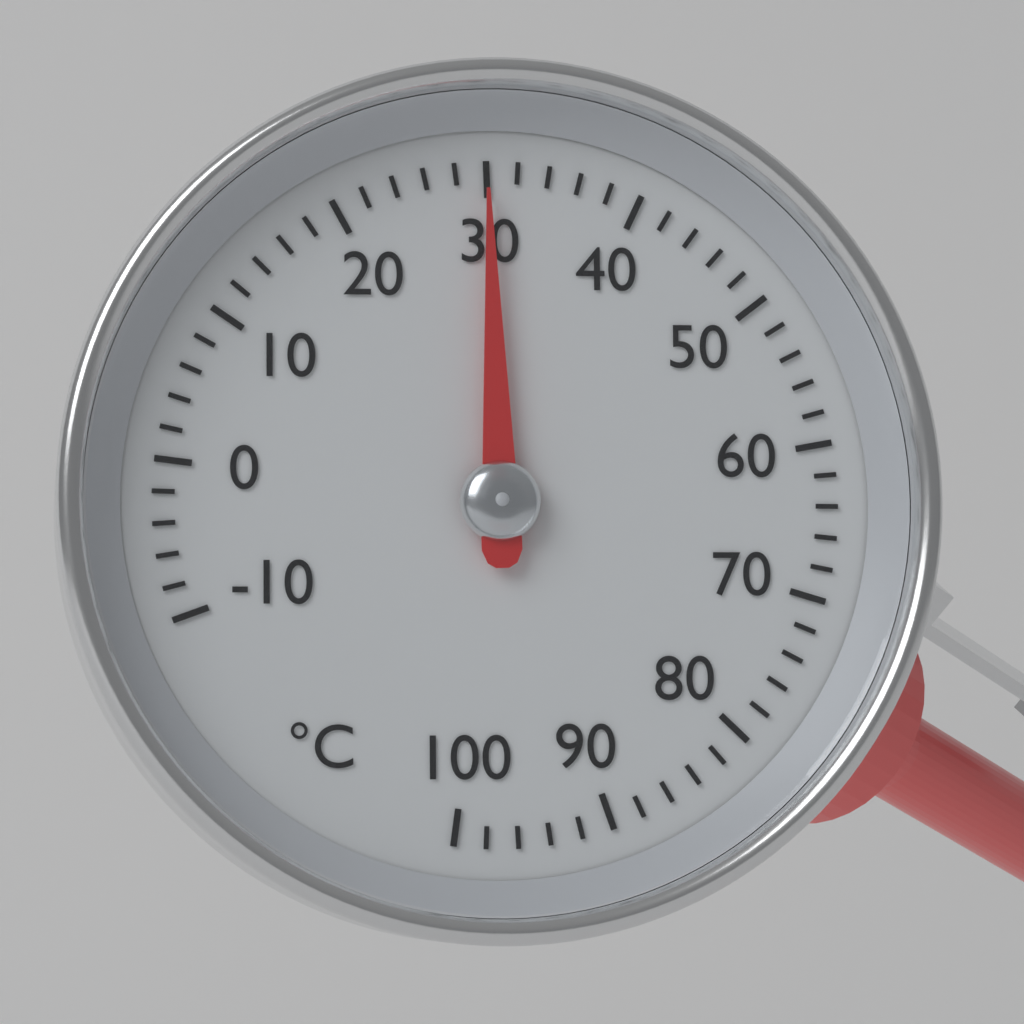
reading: 30 °C
